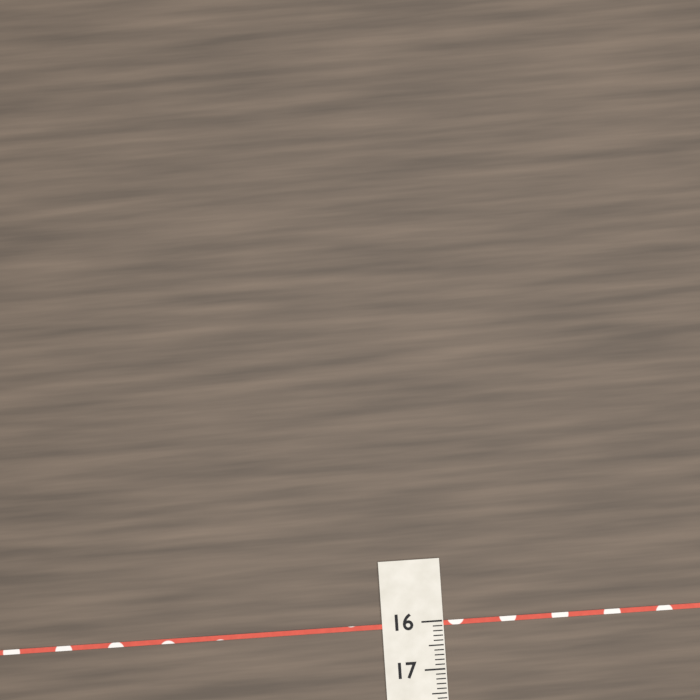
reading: 16.1 (no unit)
